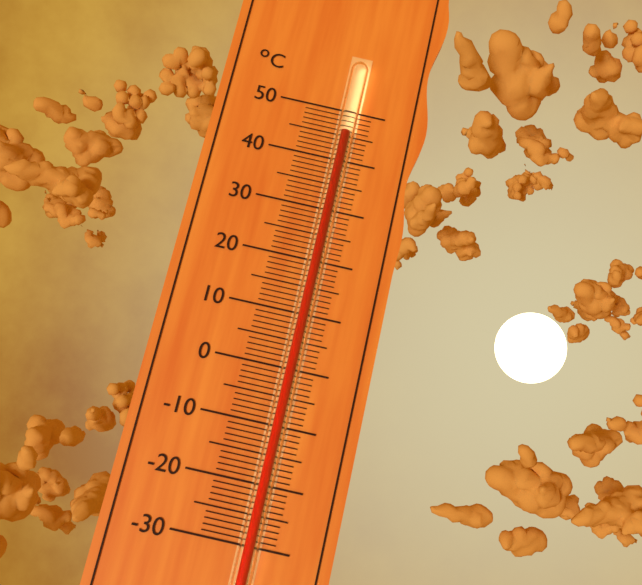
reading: 45 °C
